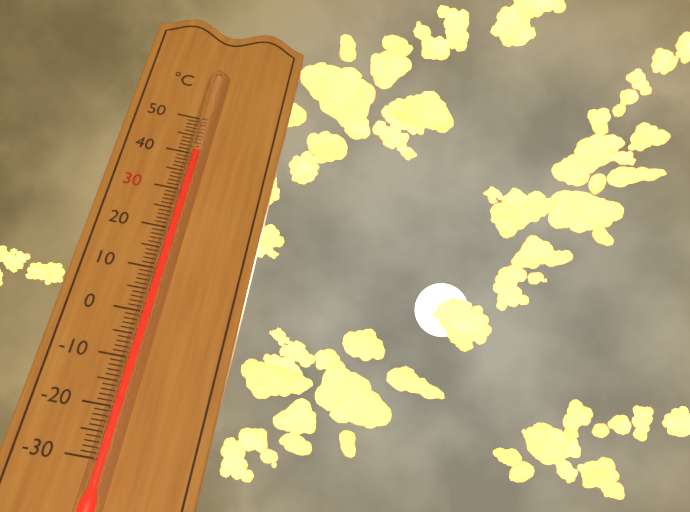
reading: 40 °C
